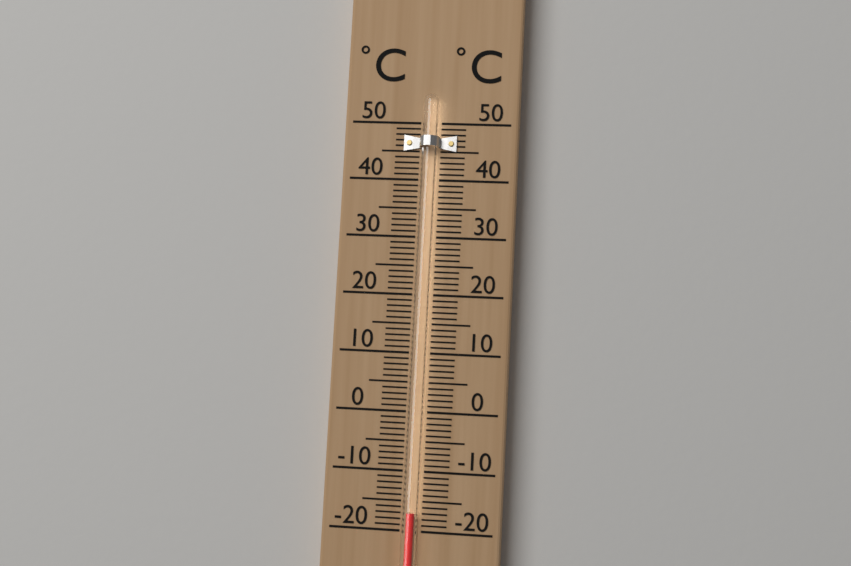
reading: -17 °C
